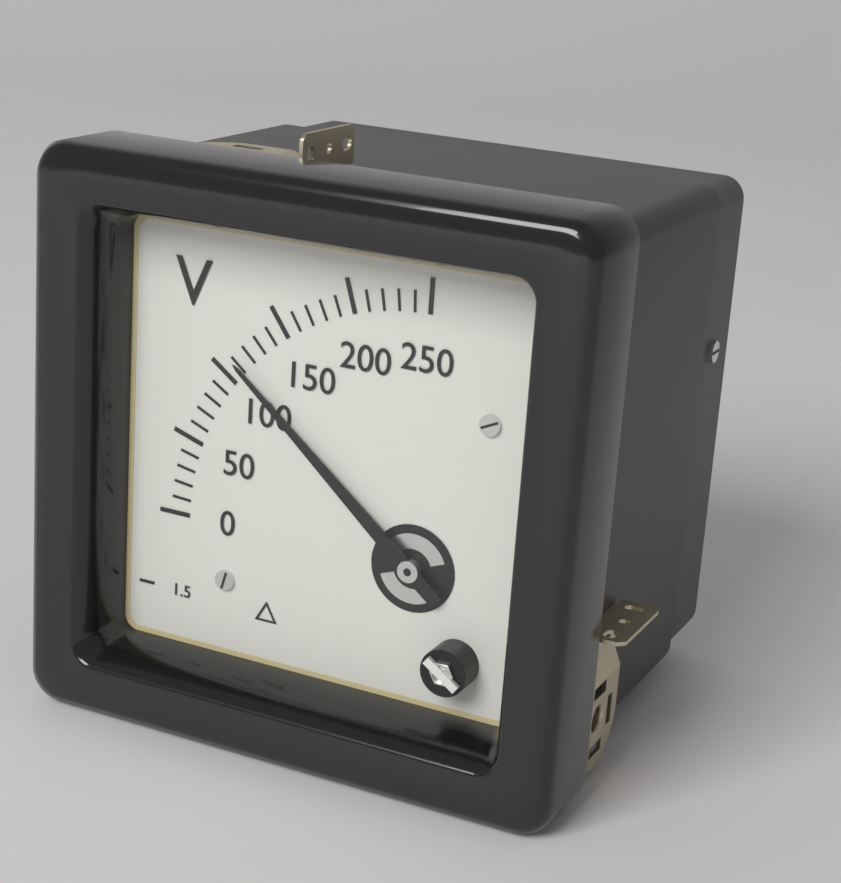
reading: 110 V
